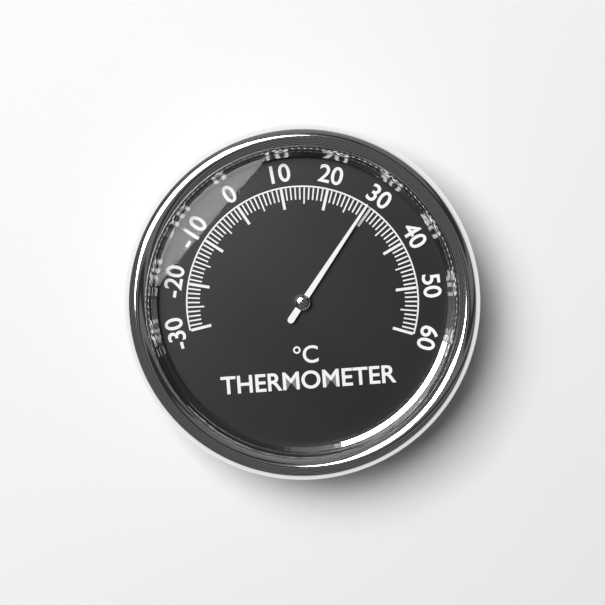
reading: 29 °C
